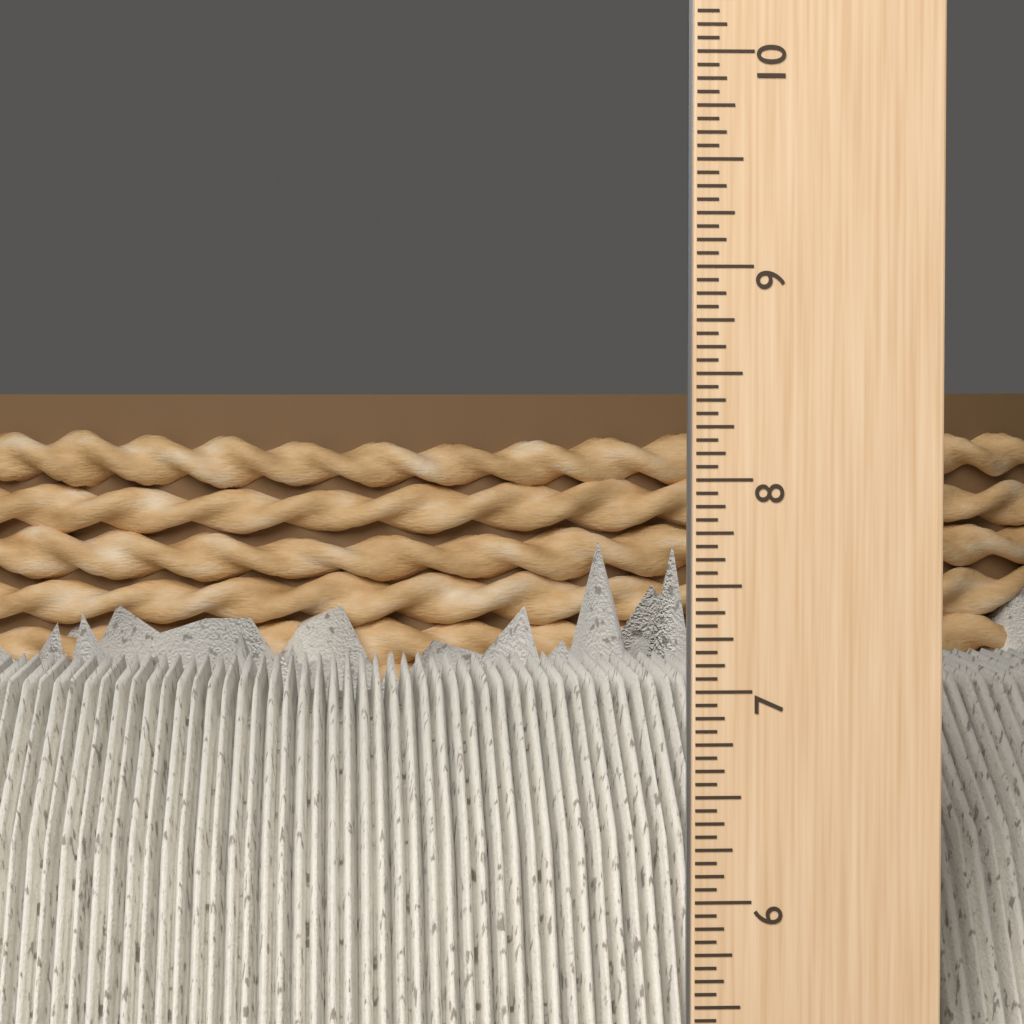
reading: 7.3125 inch
